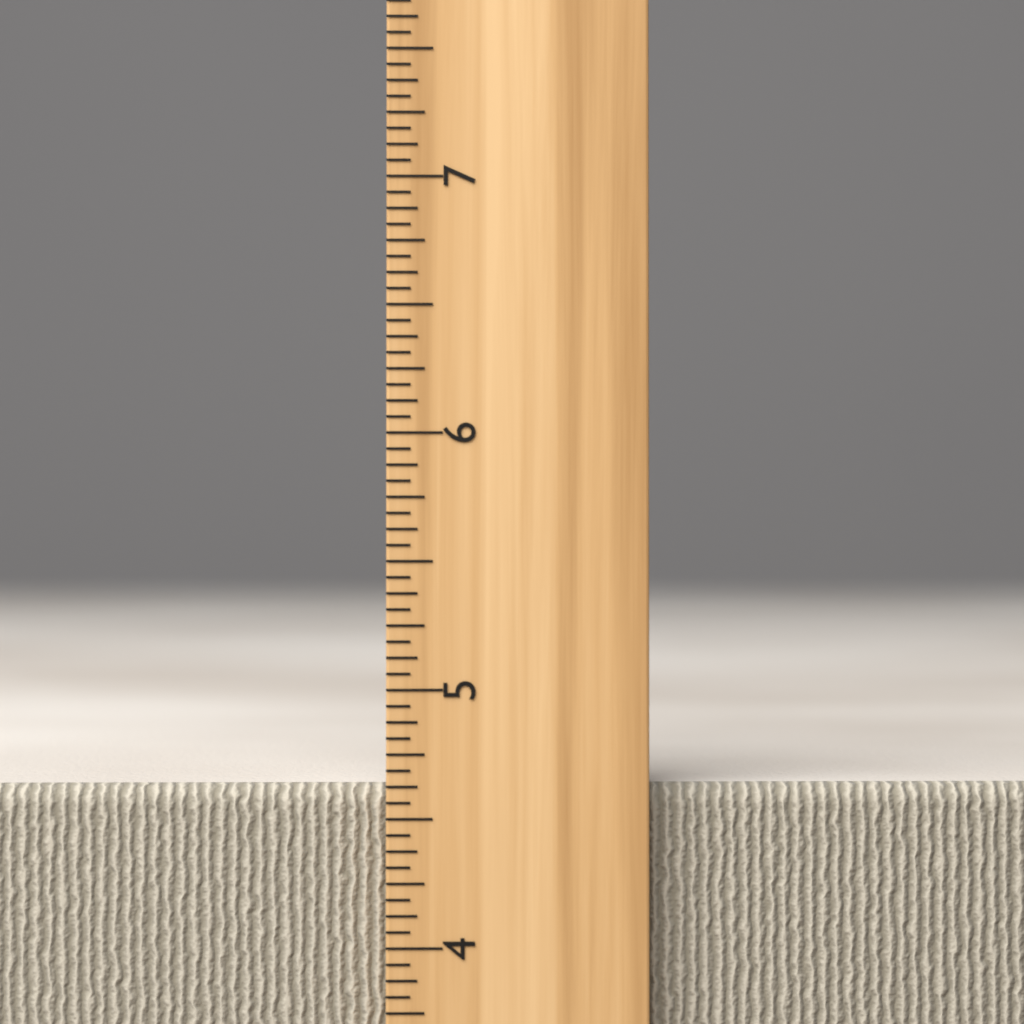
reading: 4.6250 inch
